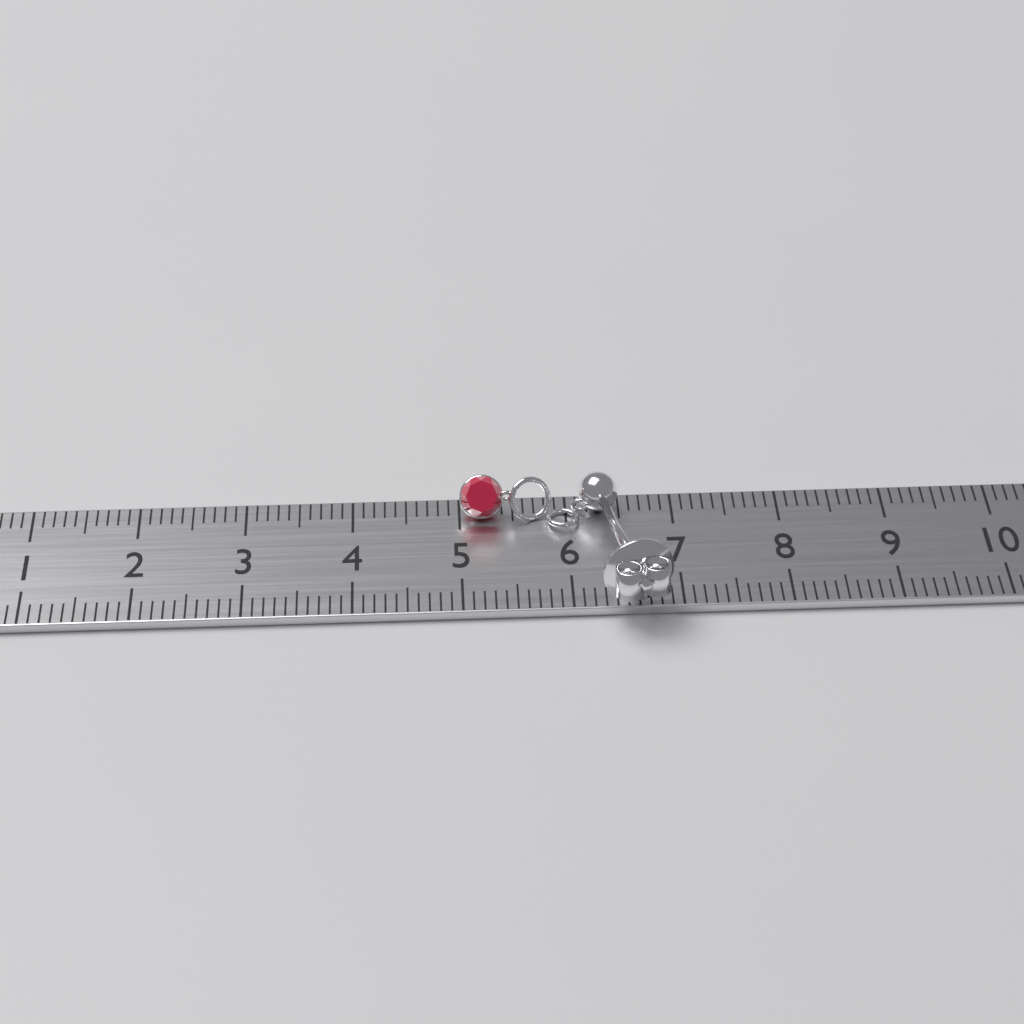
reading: 6.9 cm
